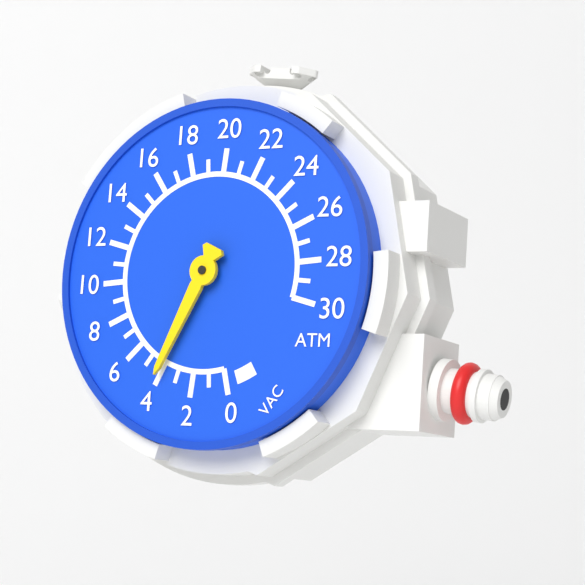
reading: 4 ATM
